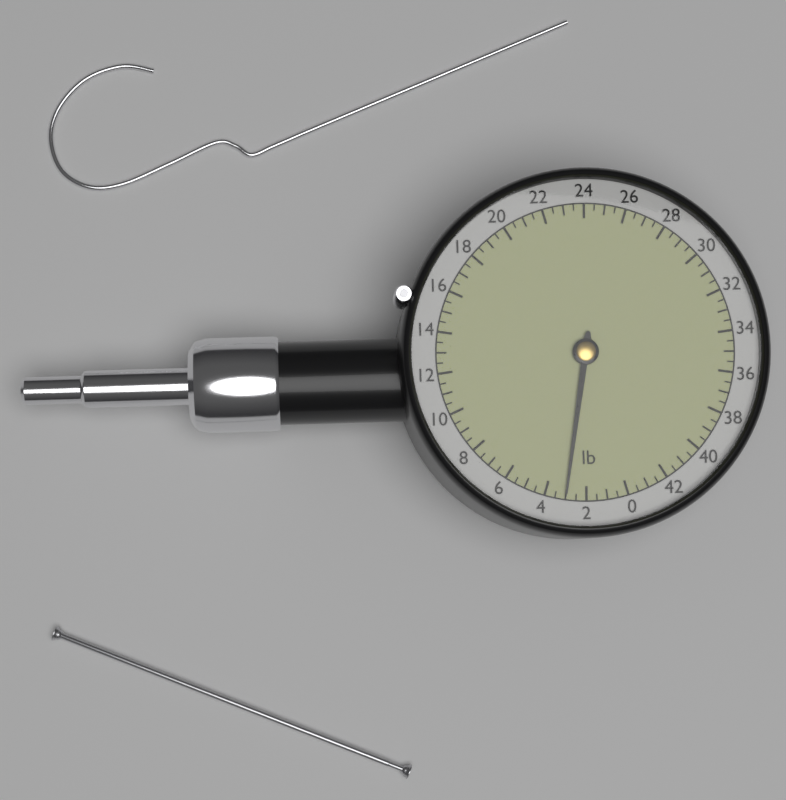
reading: 3.0 lb
